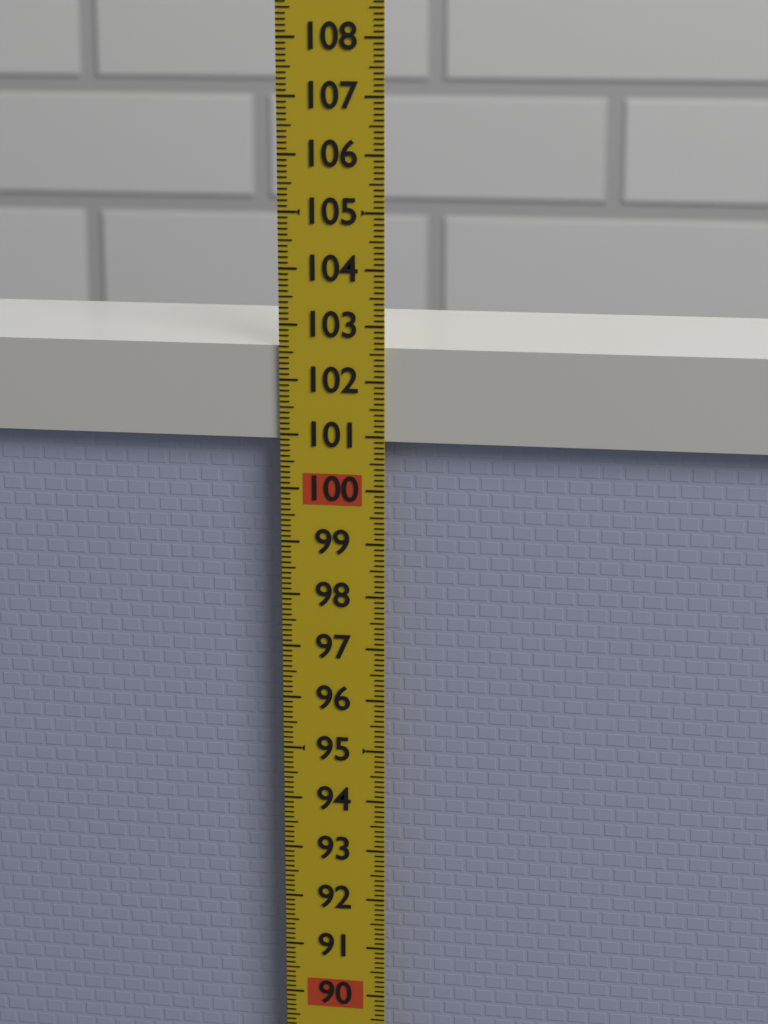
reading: 102.6 (no unit)
